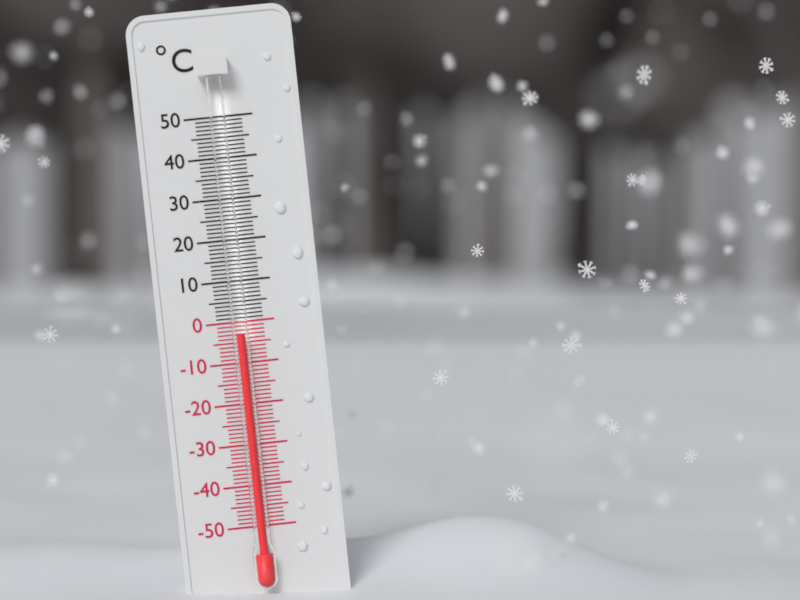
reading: -3 °C
